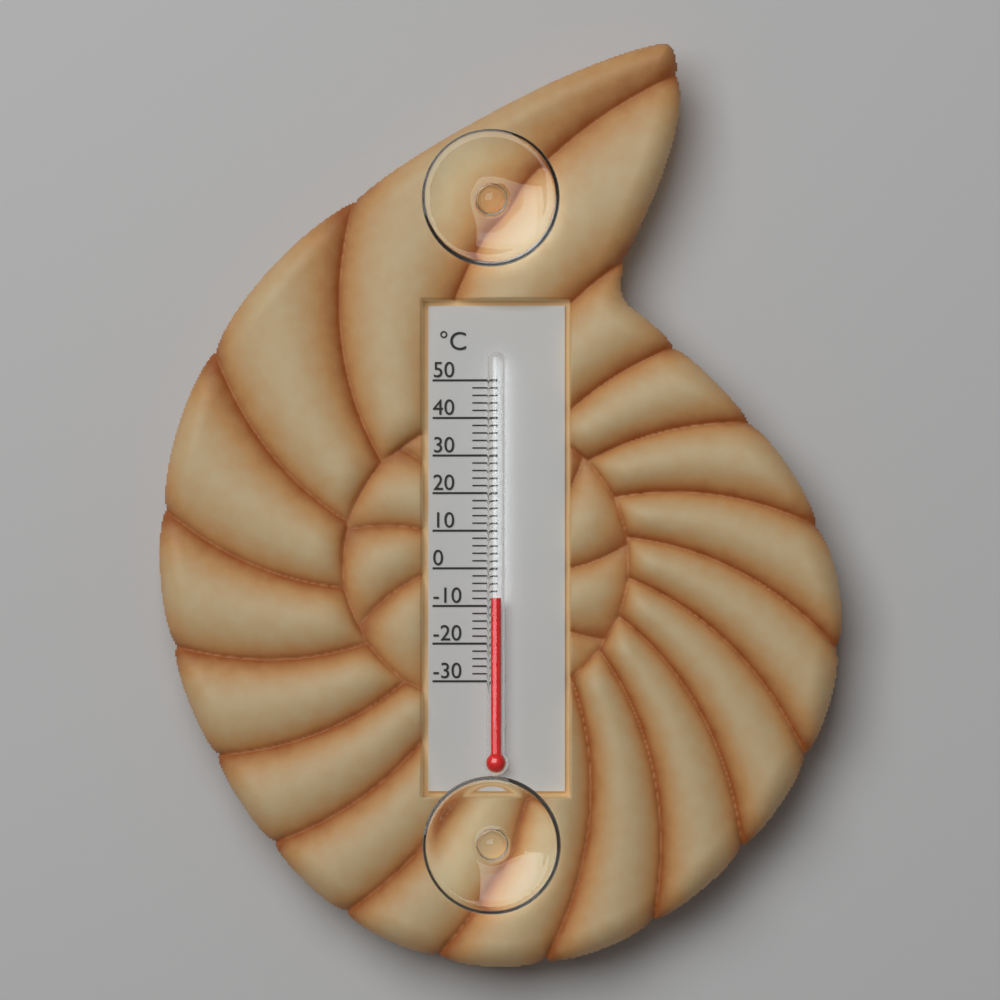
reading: -8 °C
